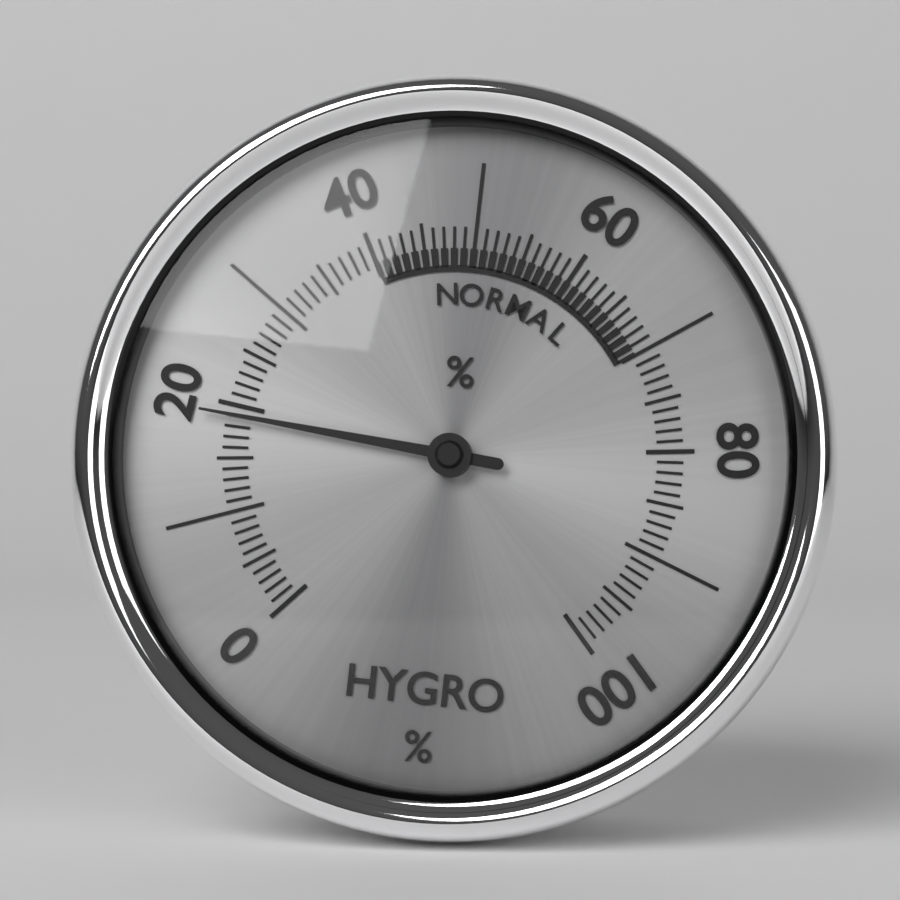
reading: 19 %
